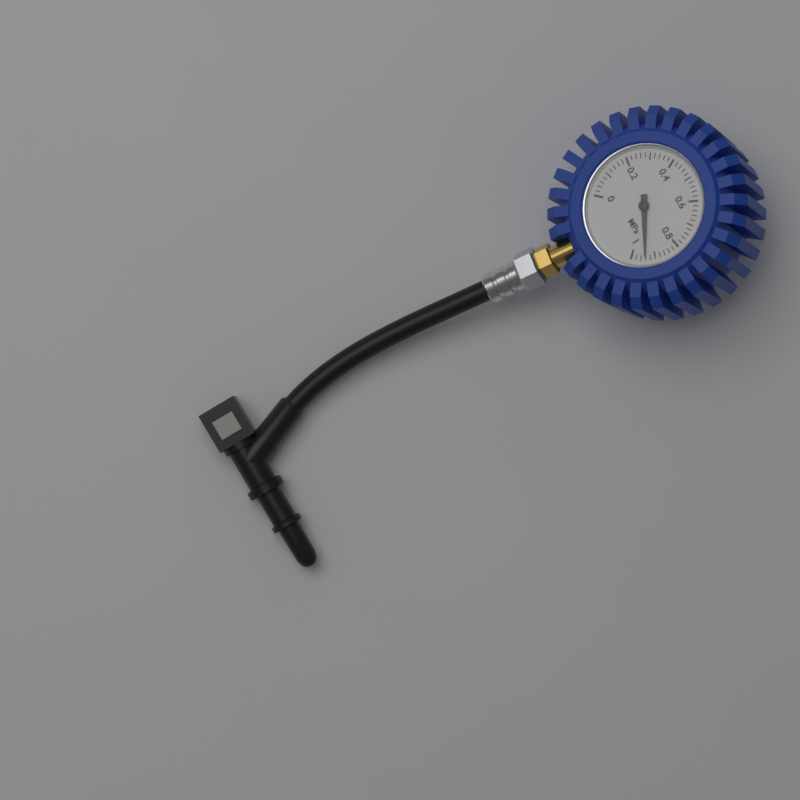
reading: 0.94 MPa
